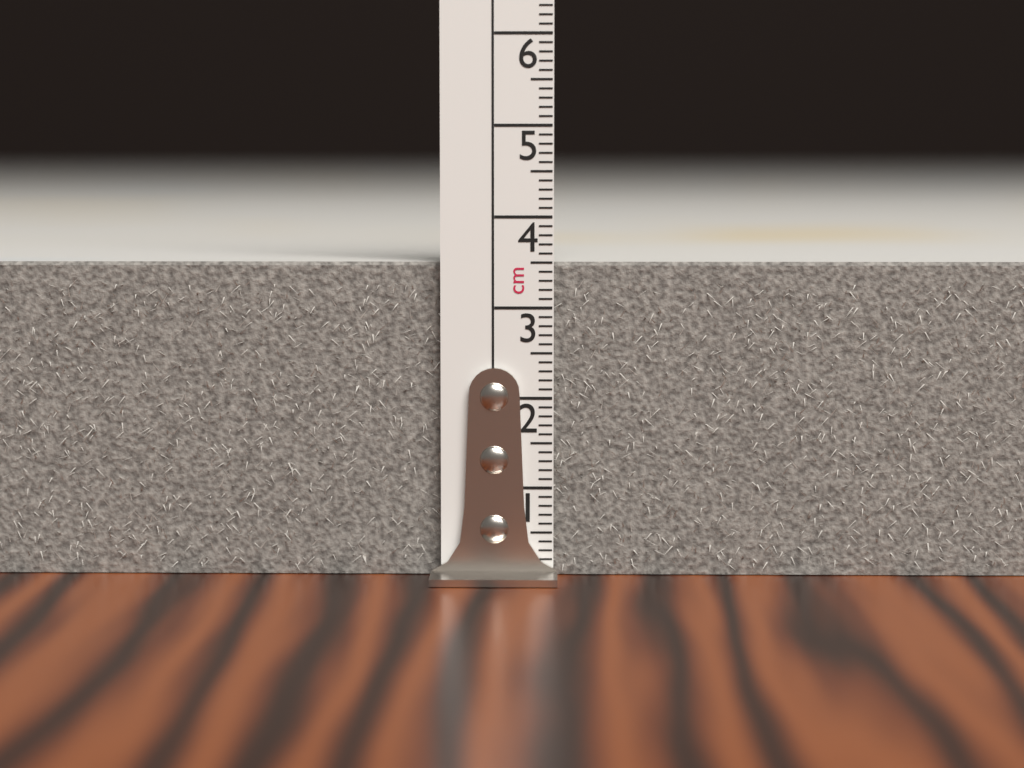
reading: 3.5 cm
